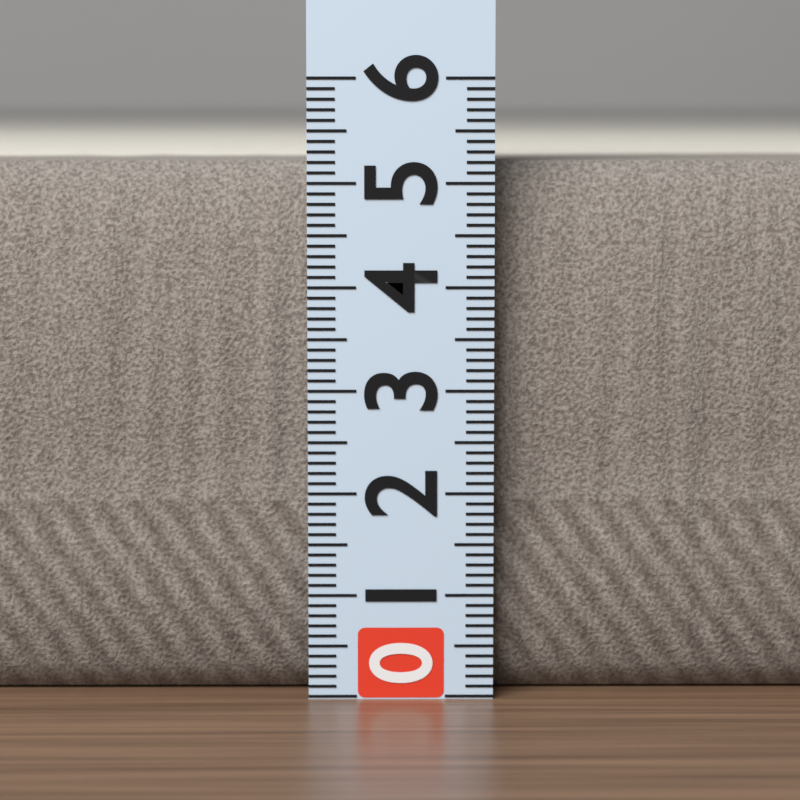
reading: 5.2 (no unit)
